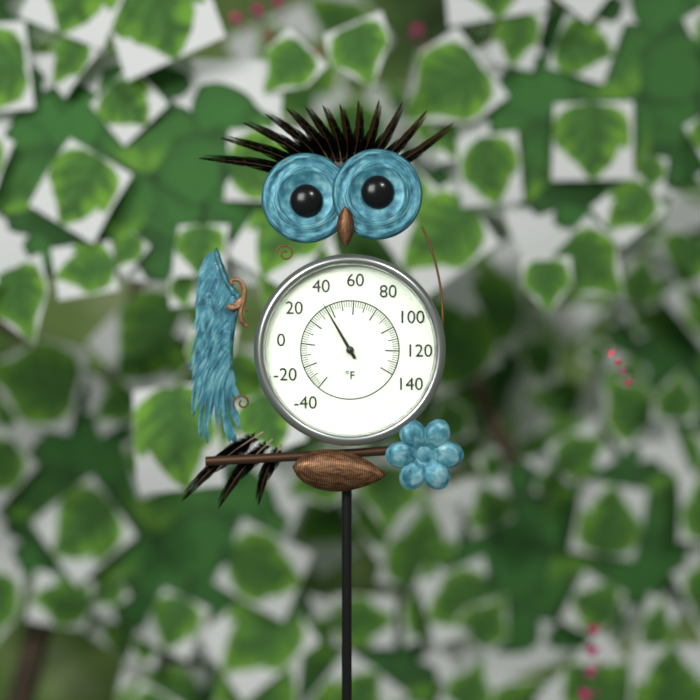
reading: 36 °F
